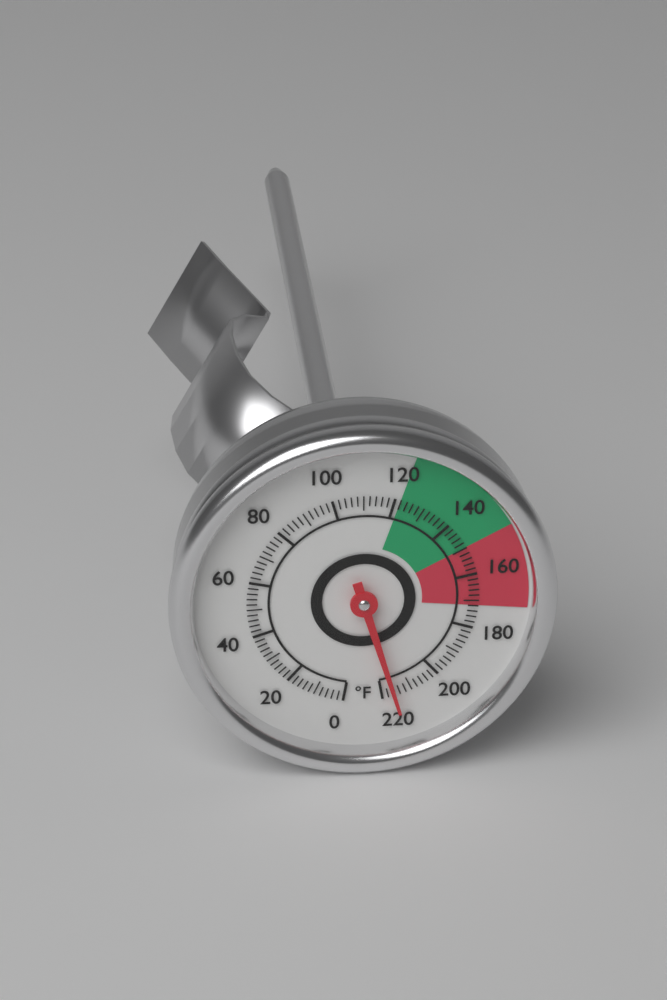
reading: 216 °F
